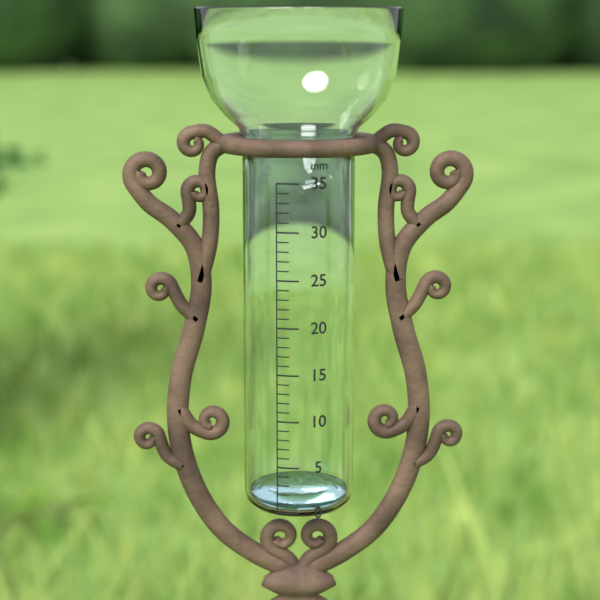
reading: 1 mm
